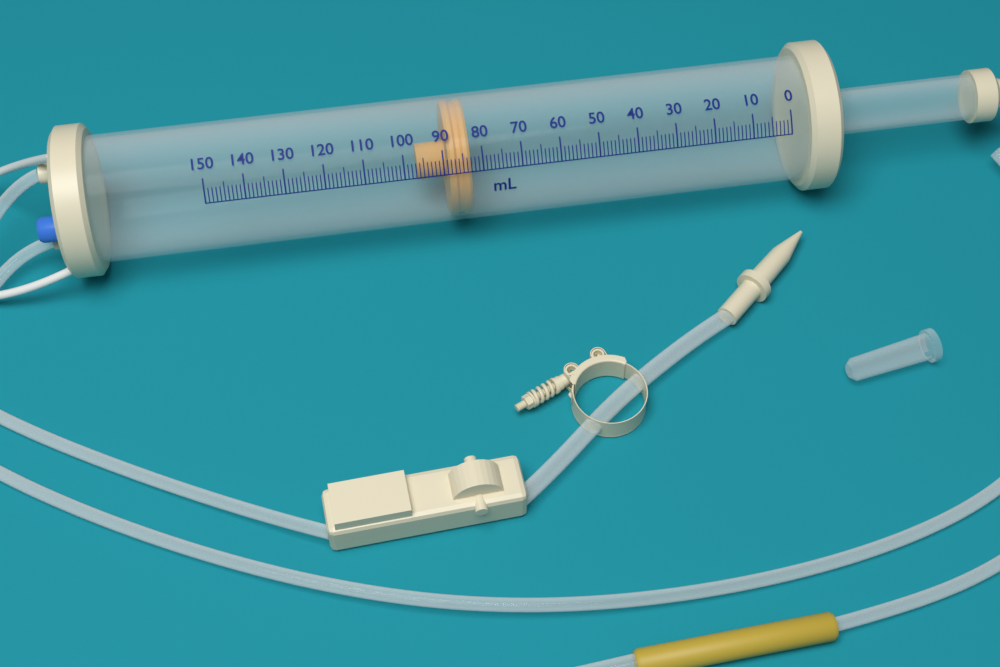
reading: 83 ml
